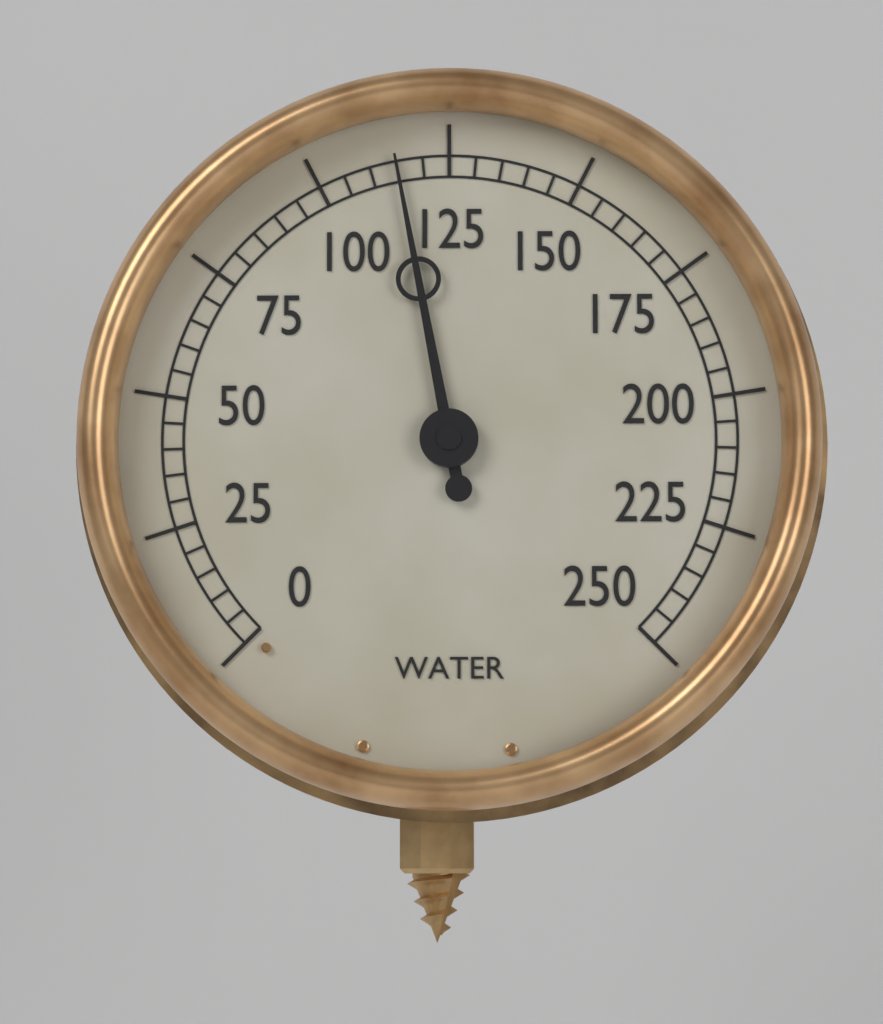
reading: 115 (no unit)
